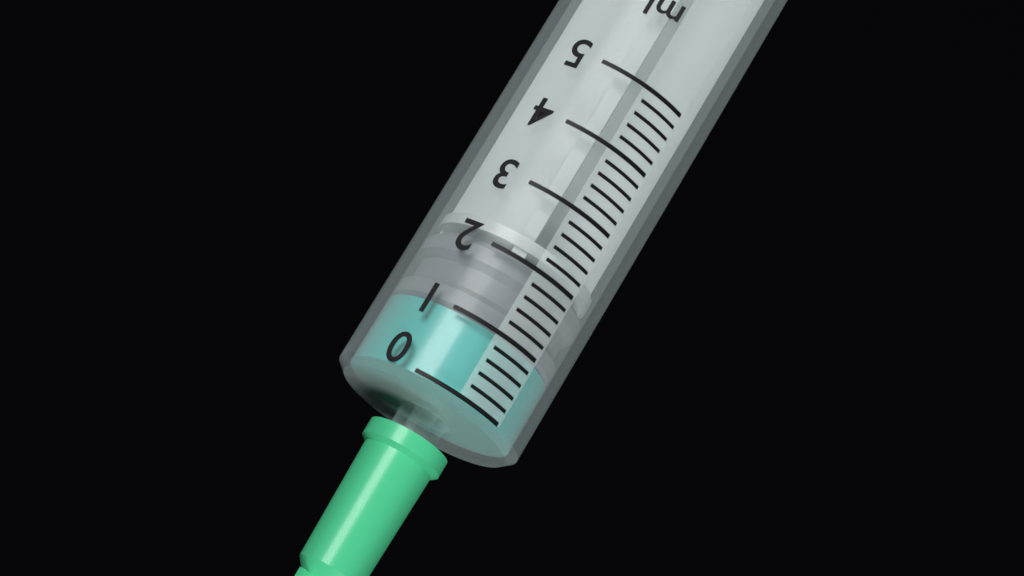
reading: 1.0 ml
